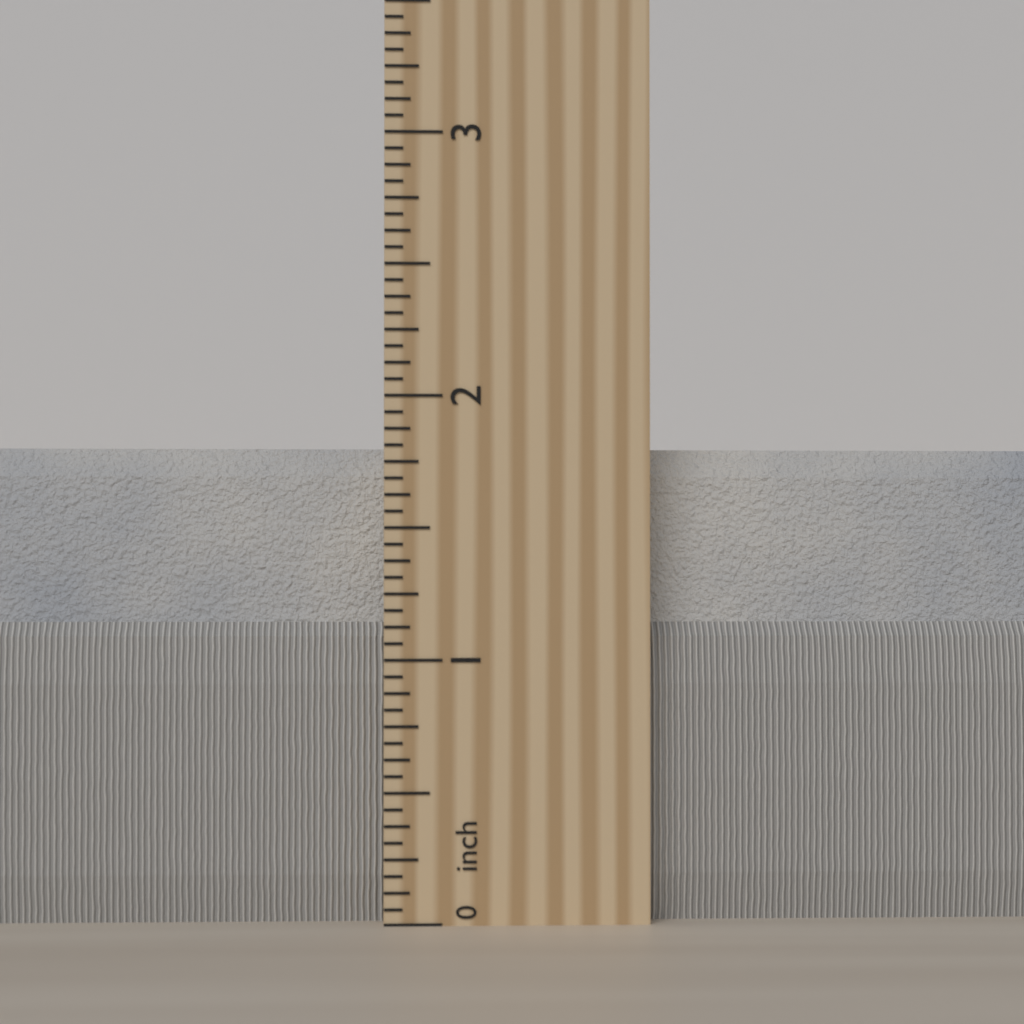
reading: 1.8125 inch
